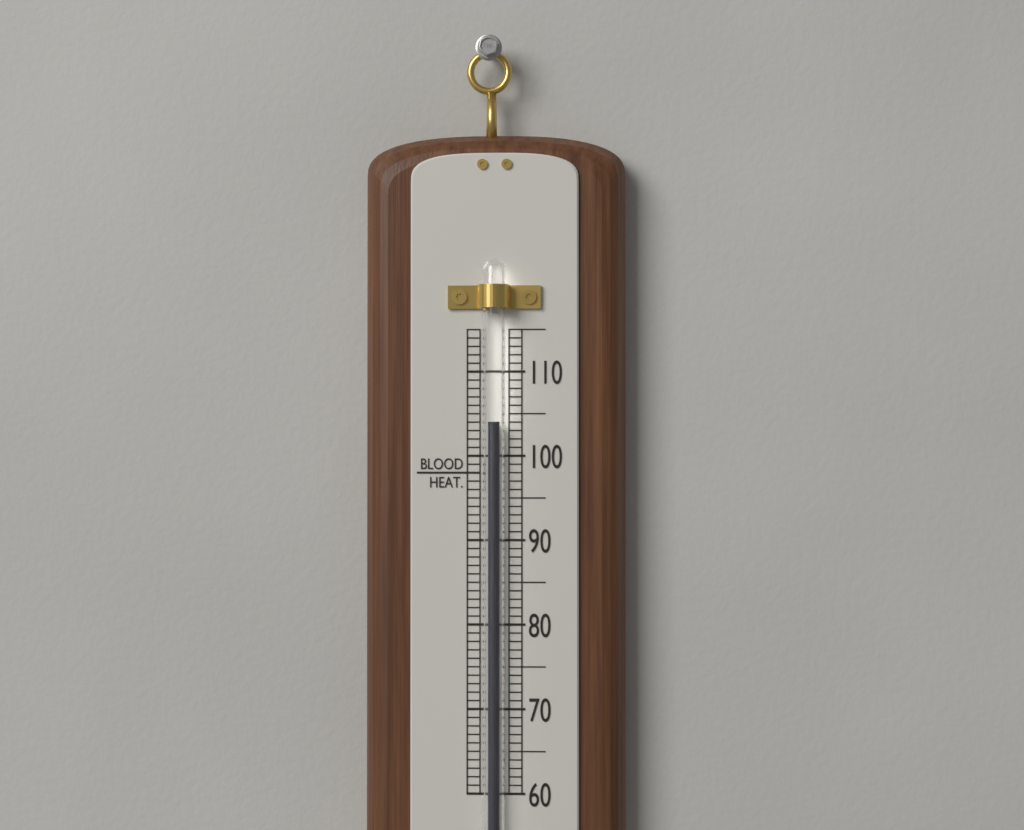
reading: 104 (no unit)
